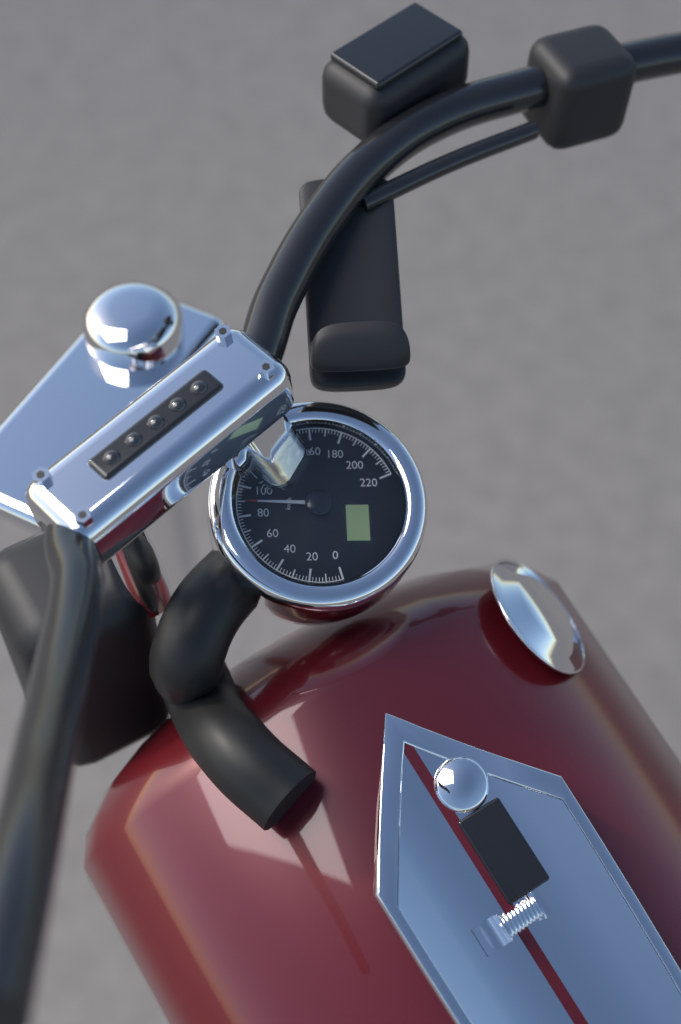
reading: 90 km/h
